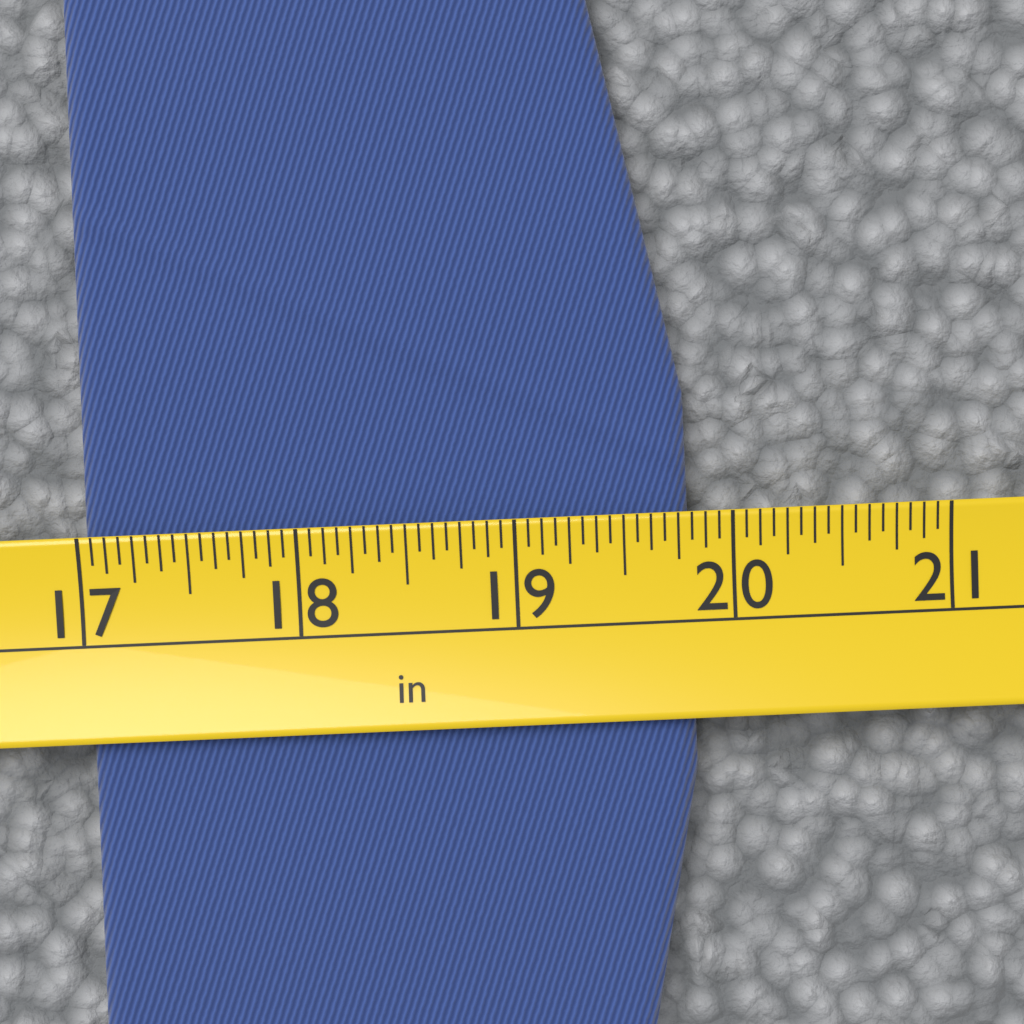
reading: 19.8125 in
